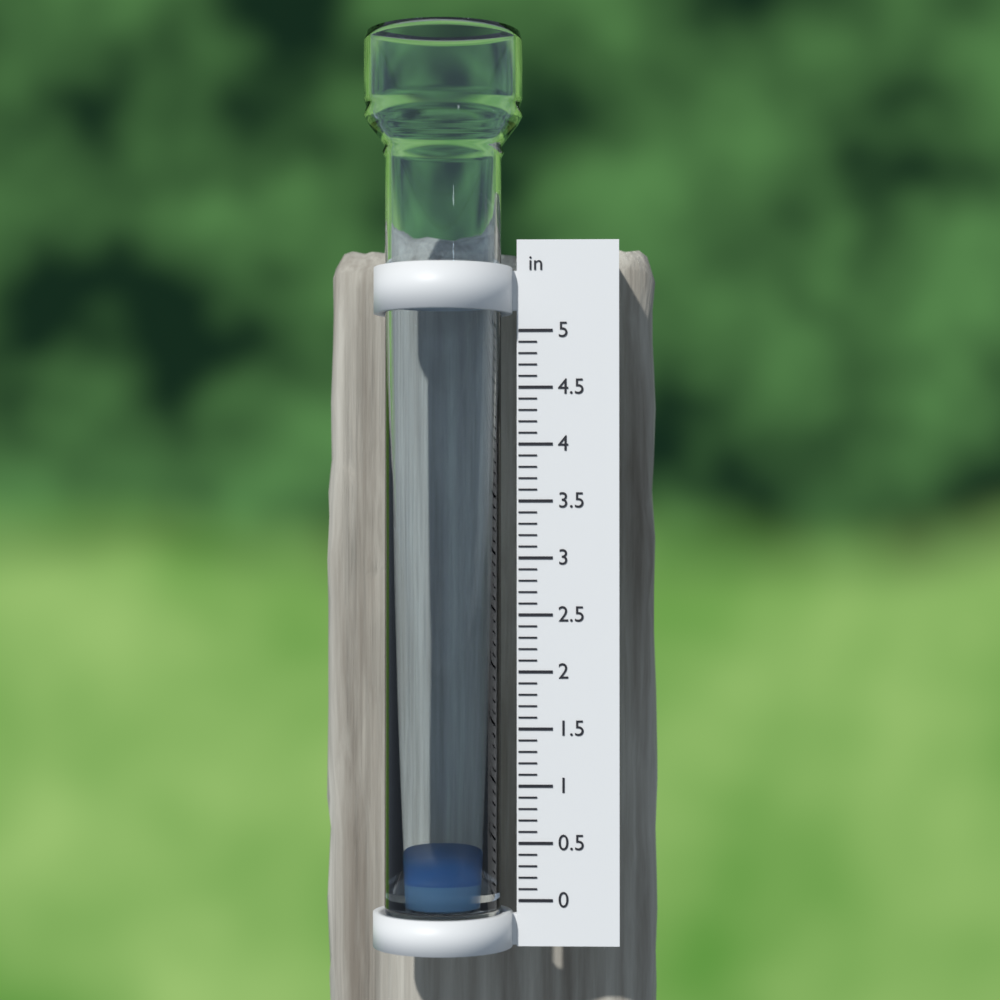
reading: 0.2 in
